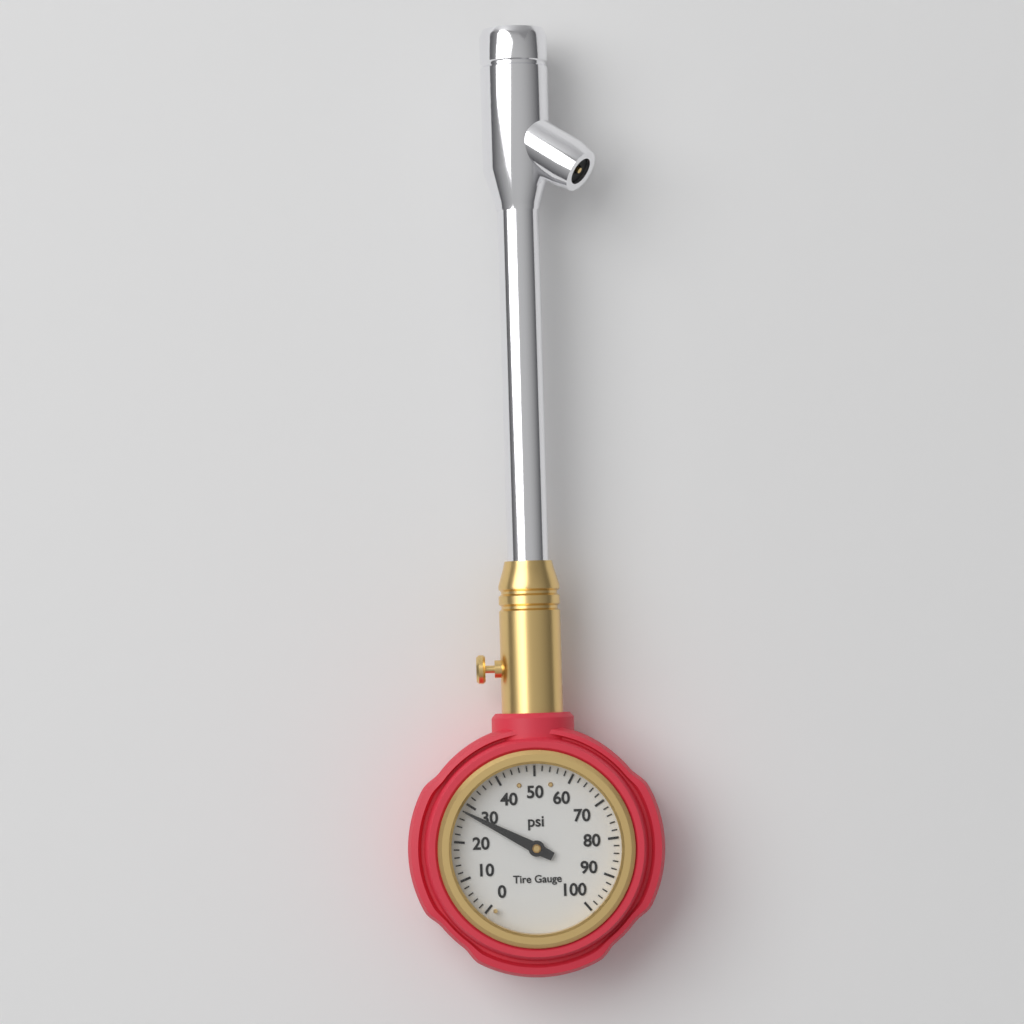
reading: 28 psi
